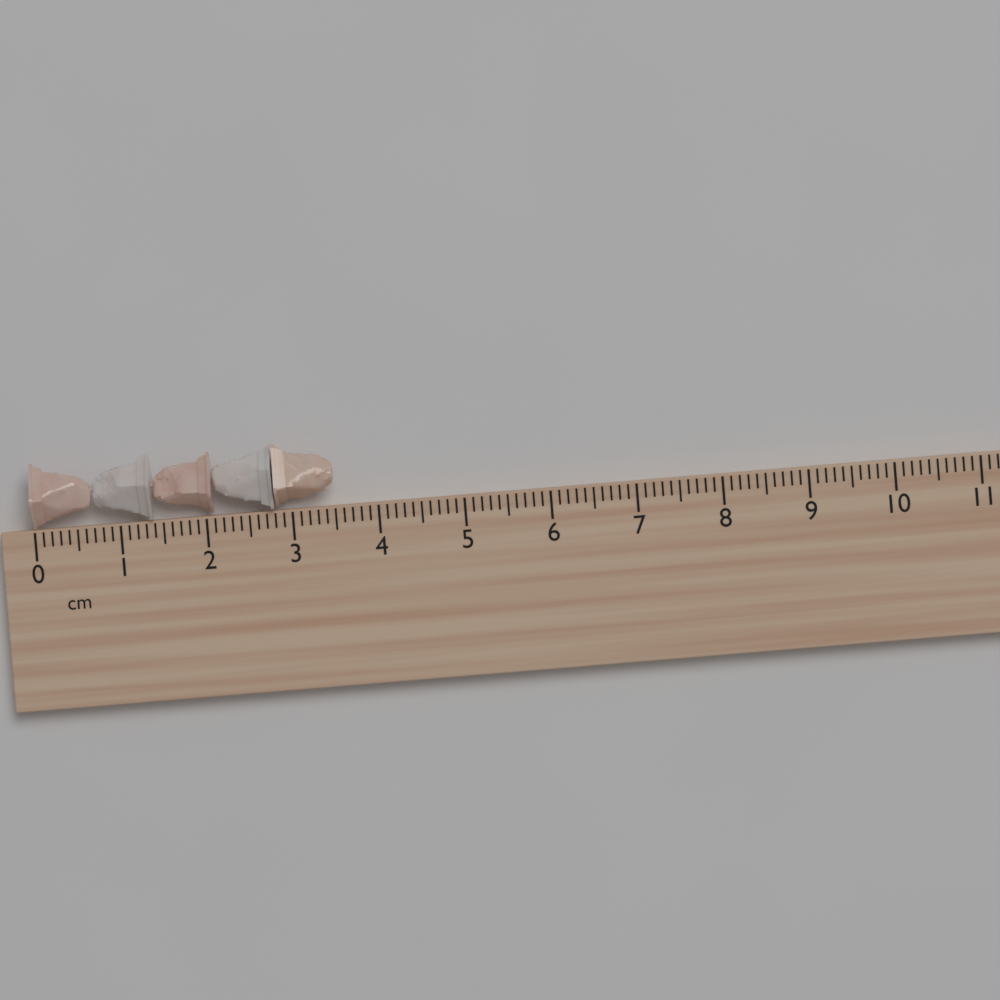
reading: 3.5 cm
